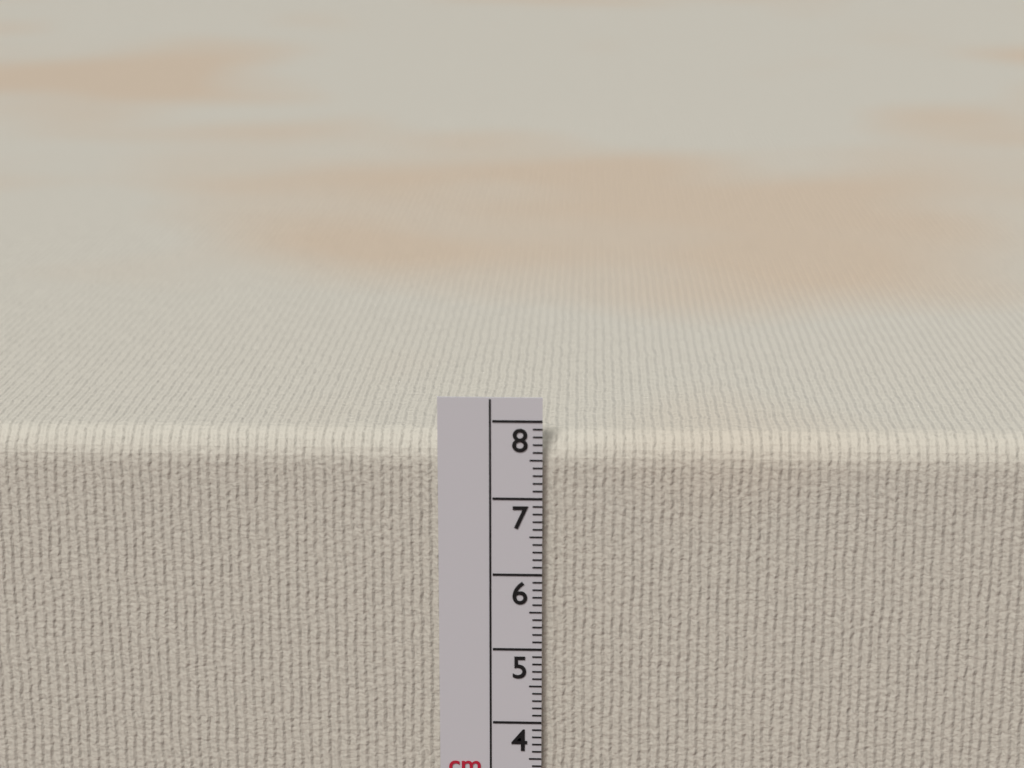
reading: 7.8 cm
